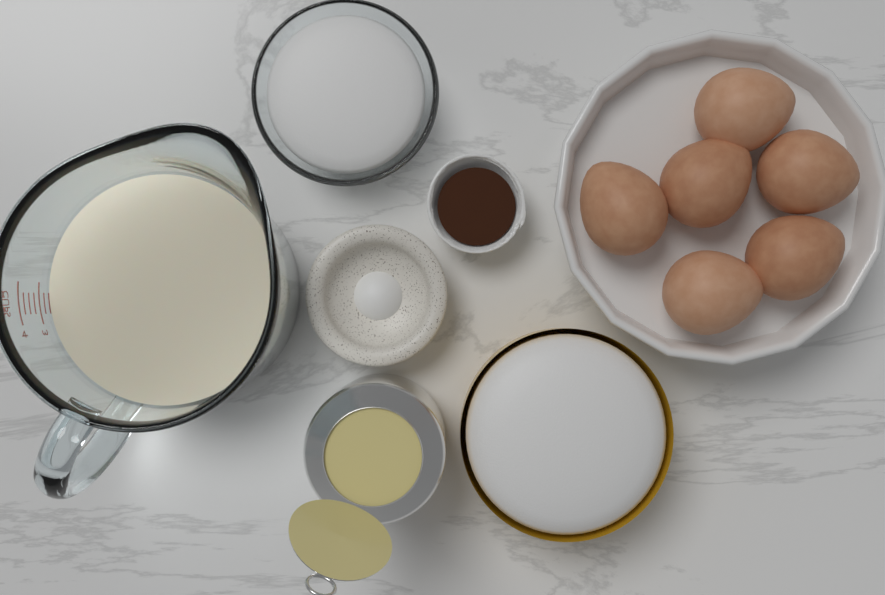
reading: 2.75 cups
